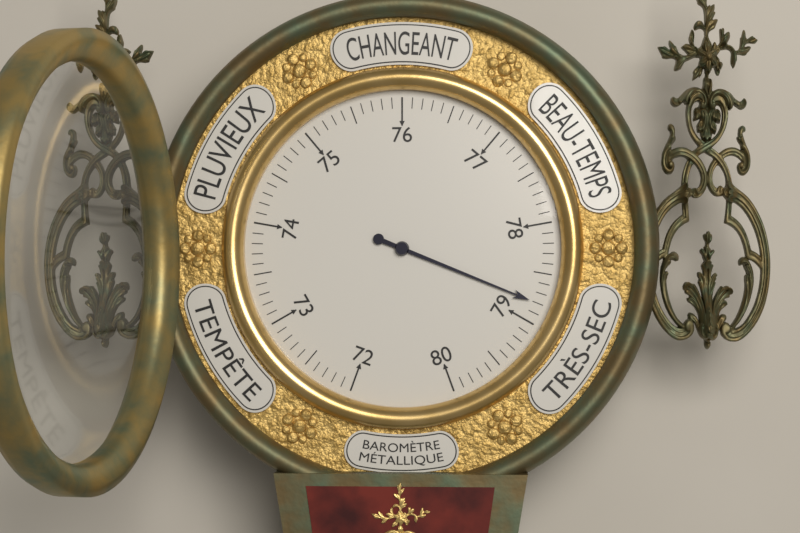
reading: 78.8 (no unit)
